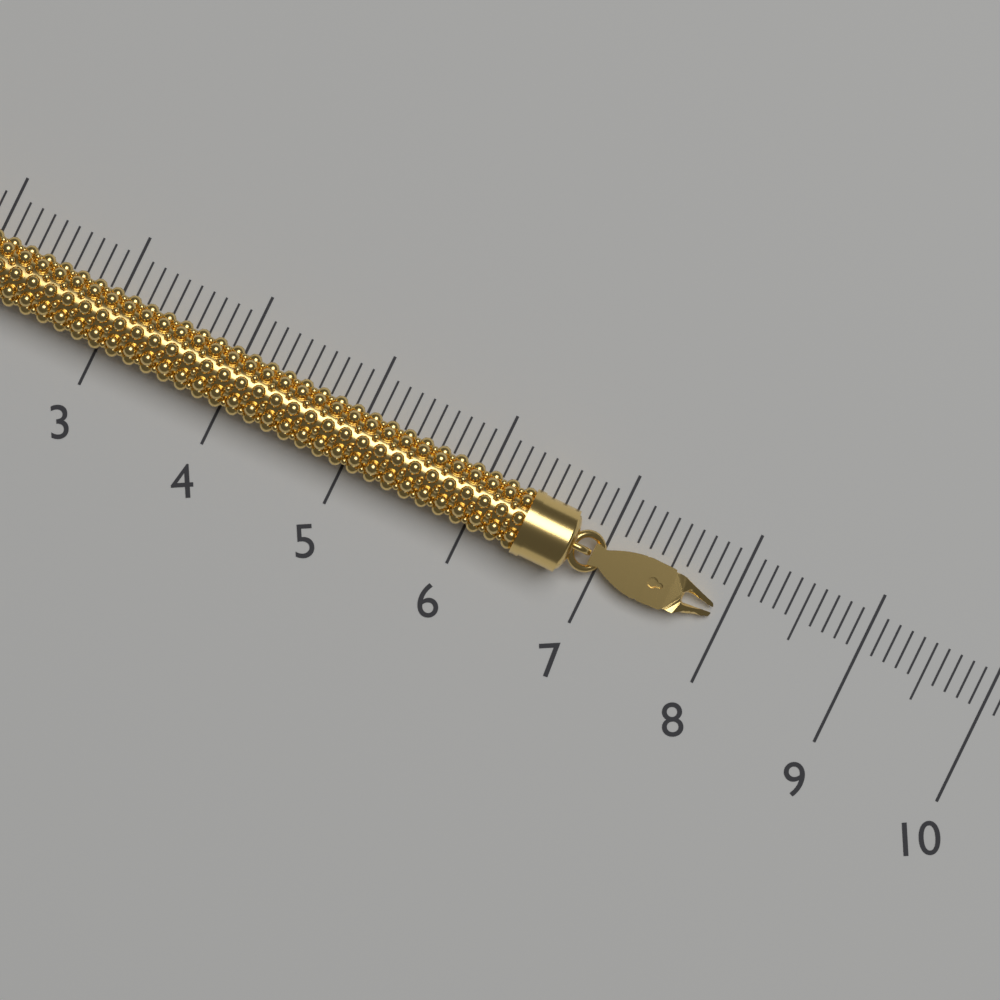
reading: 7.9 (no unit)
